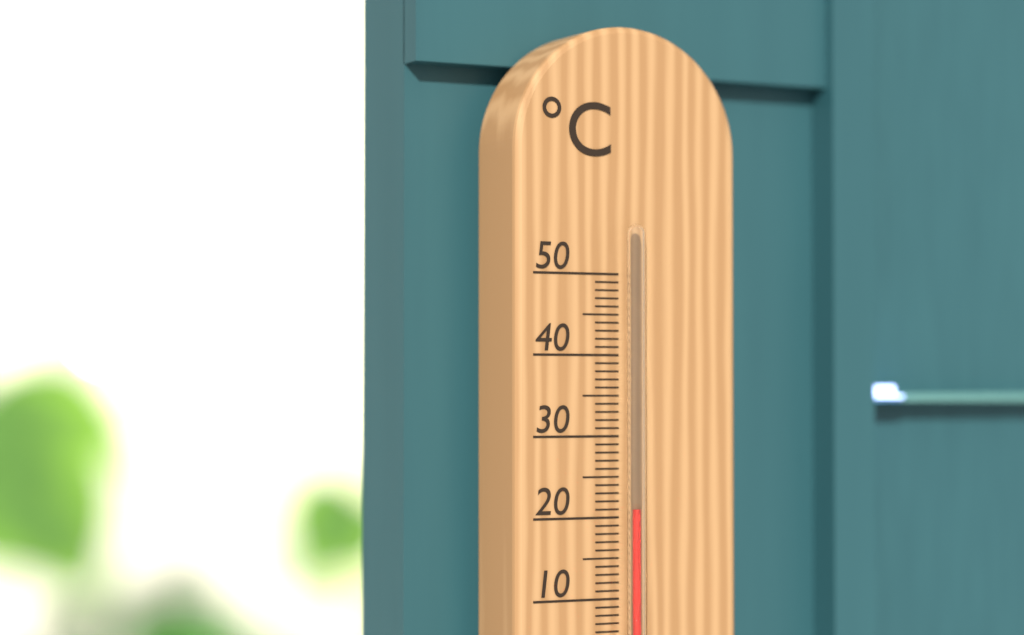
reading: 21 °C
